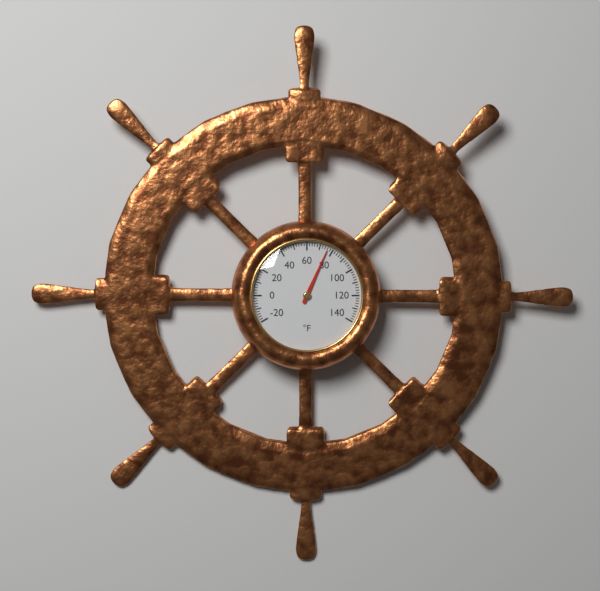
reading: 76 °F
